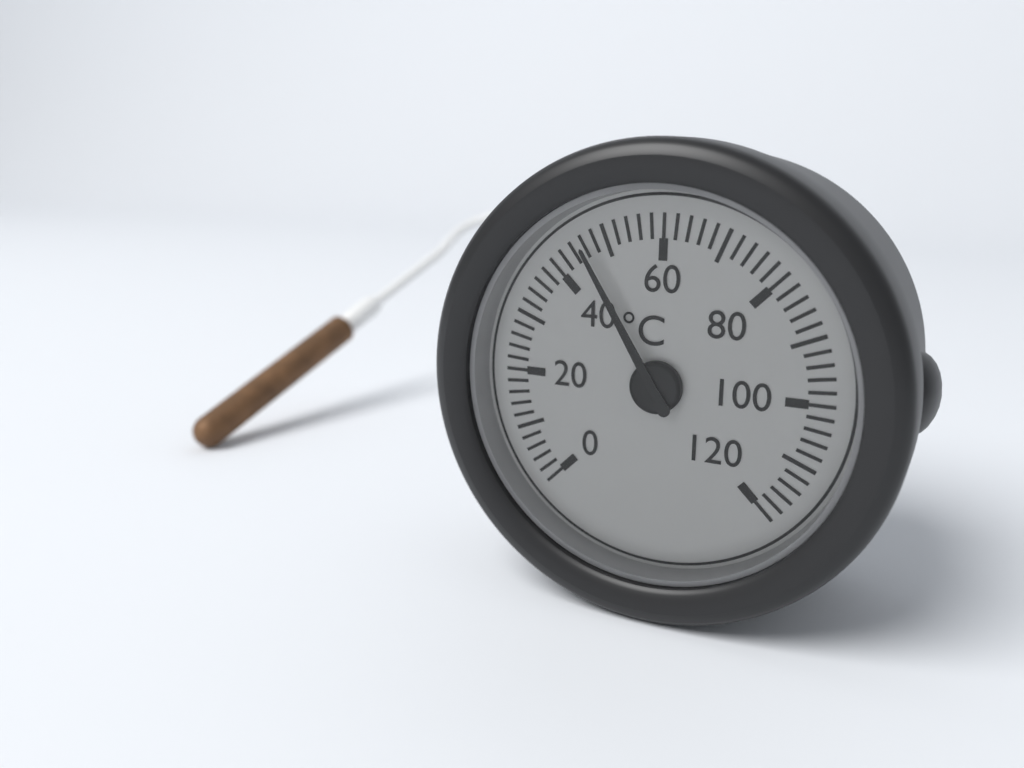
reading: 46 °C
